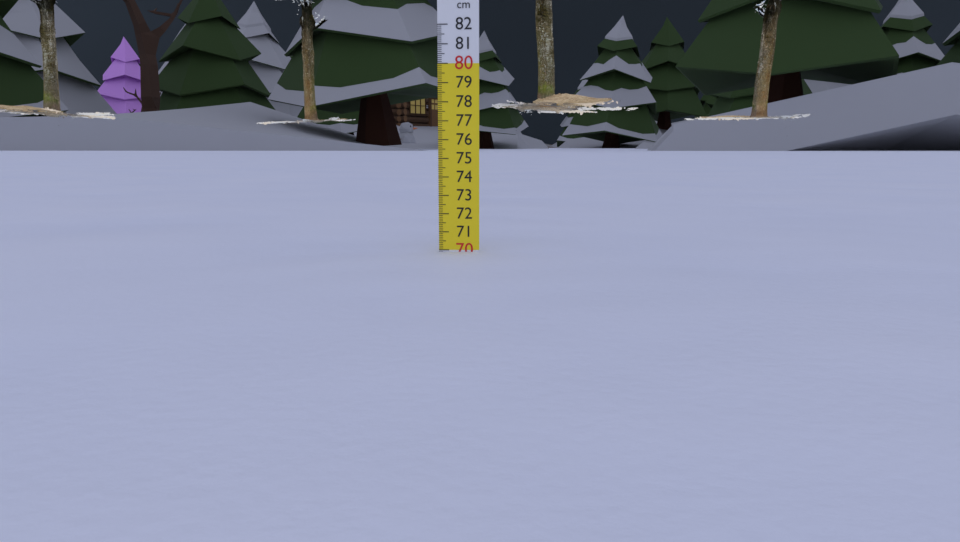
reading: 69.9 cm
